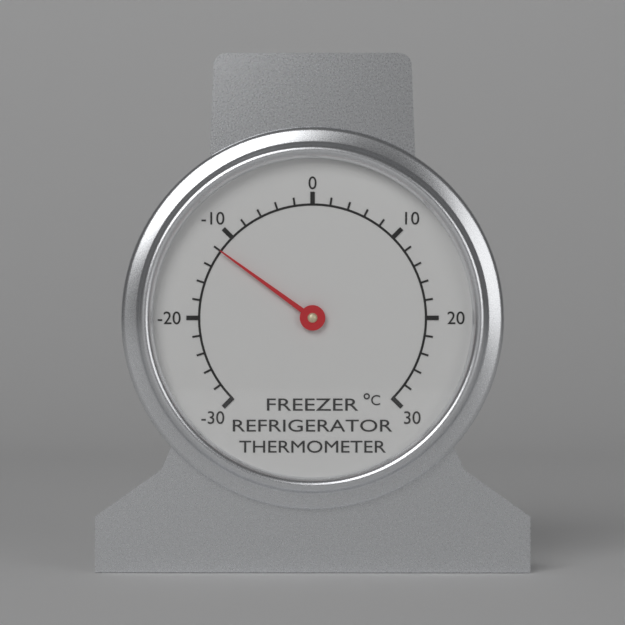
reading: -12 °C
